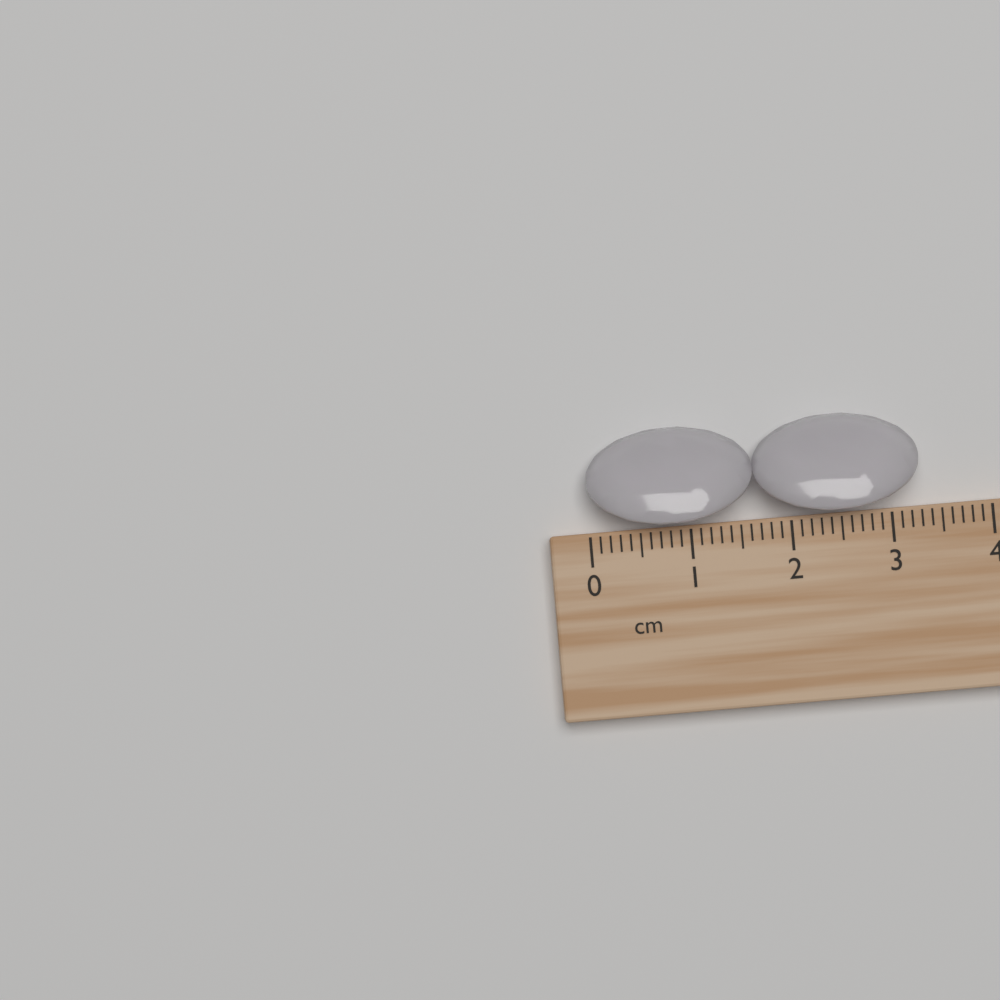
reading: 3.3 cm
